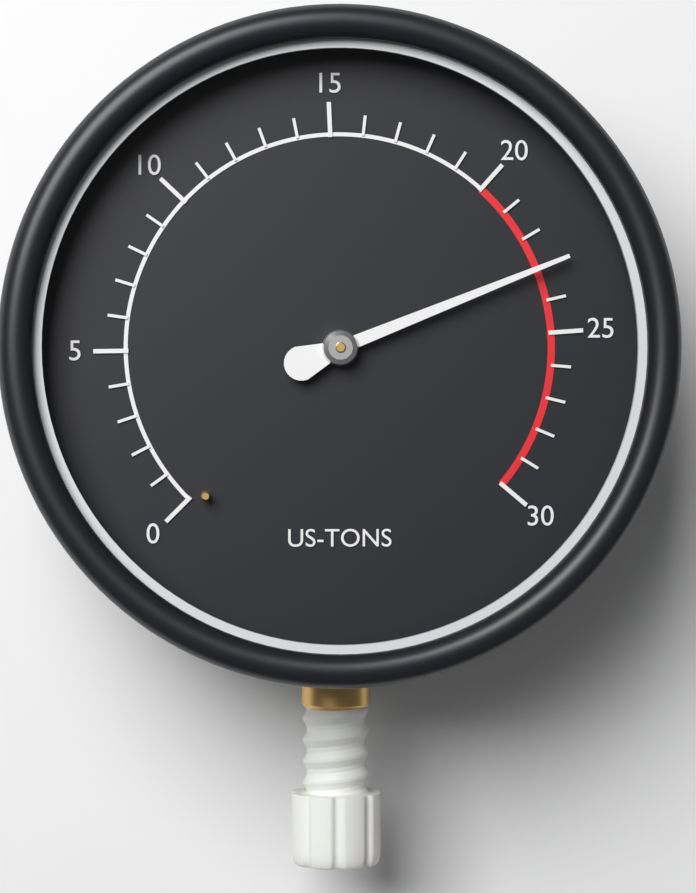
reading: 23 US-TONS
